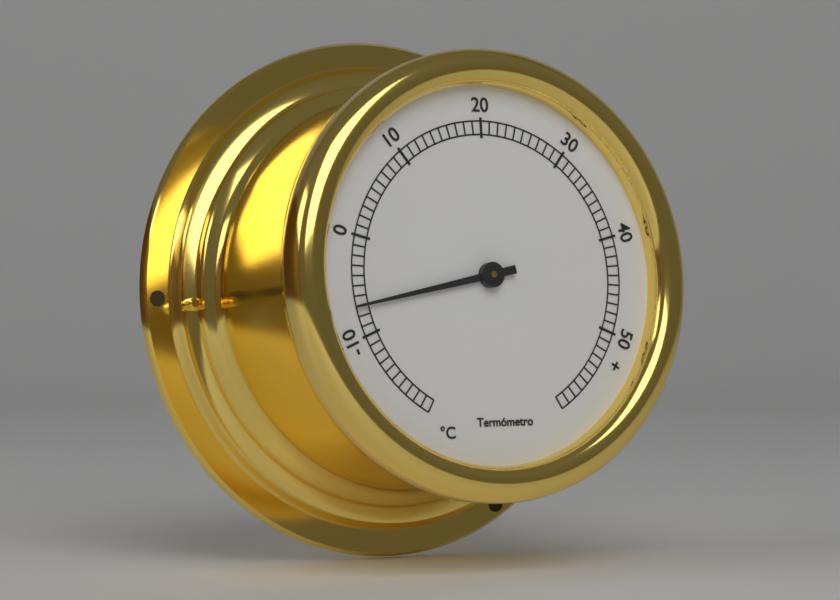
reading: -7 °C
